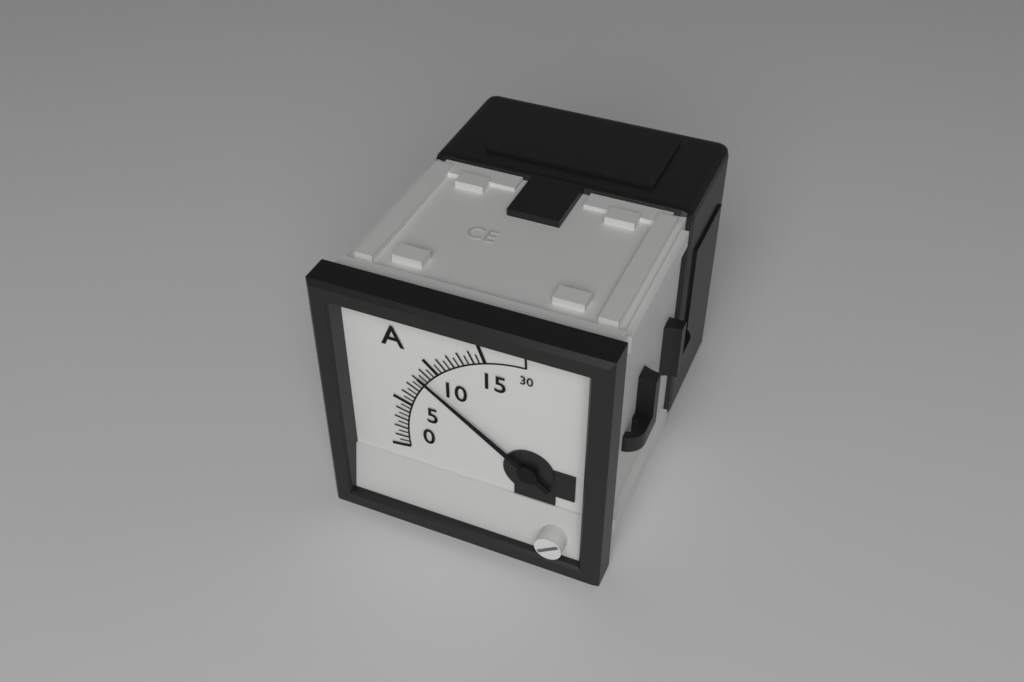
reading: 8.5 A
